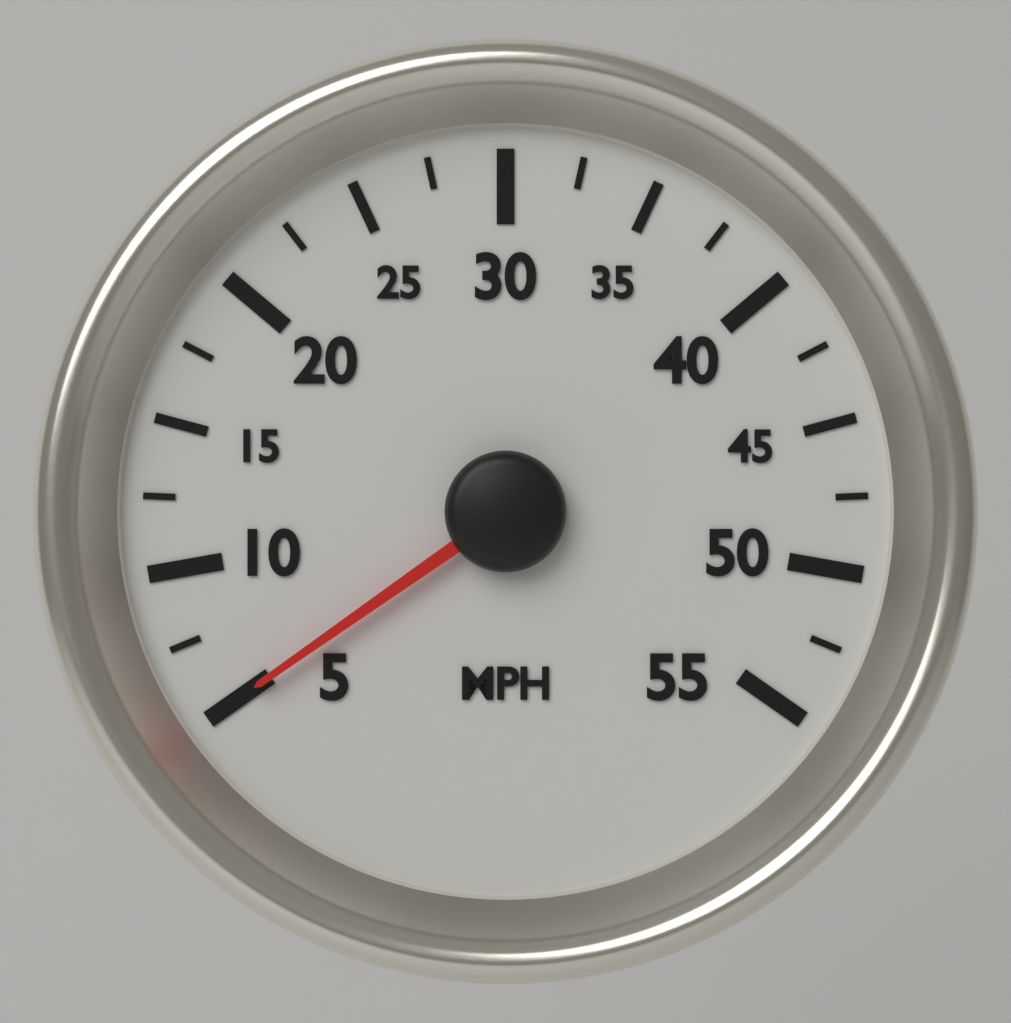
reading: 5.0 MPH
